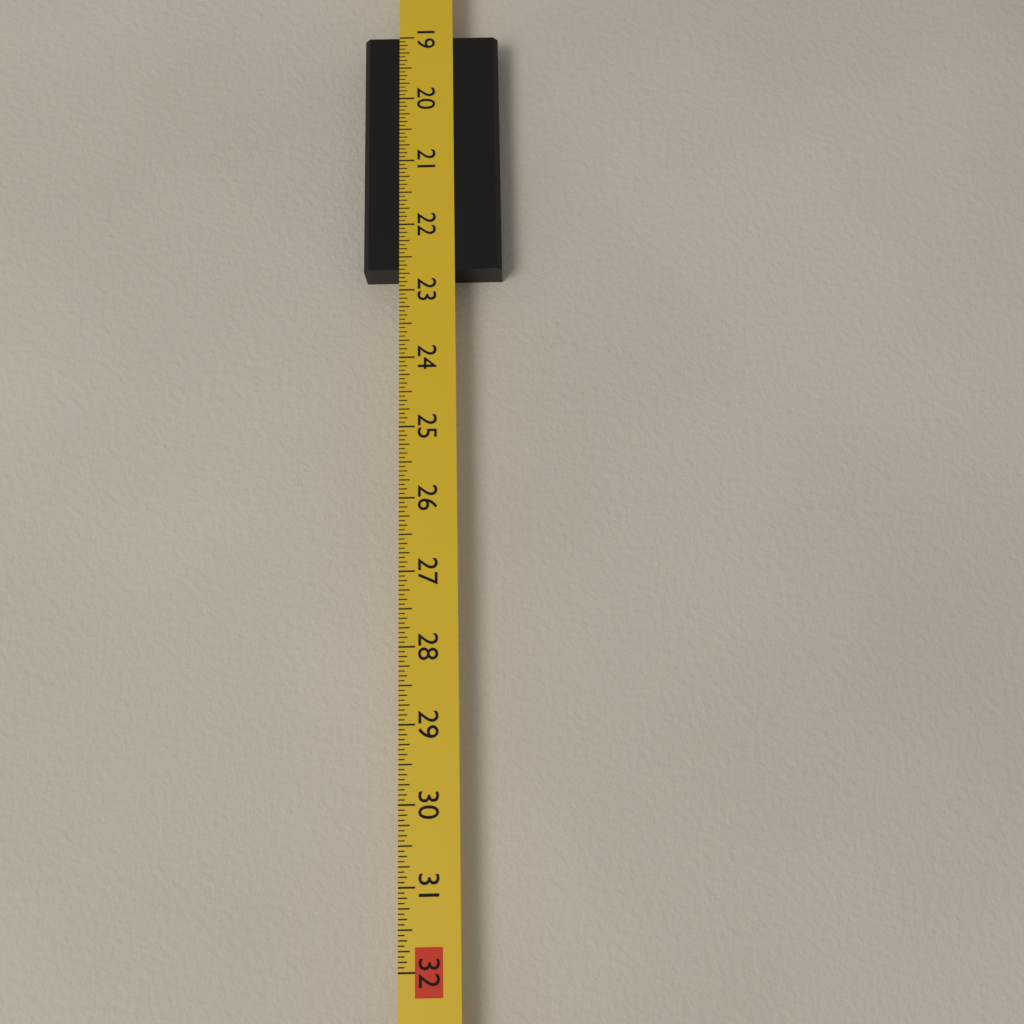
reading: 22.6875 in
